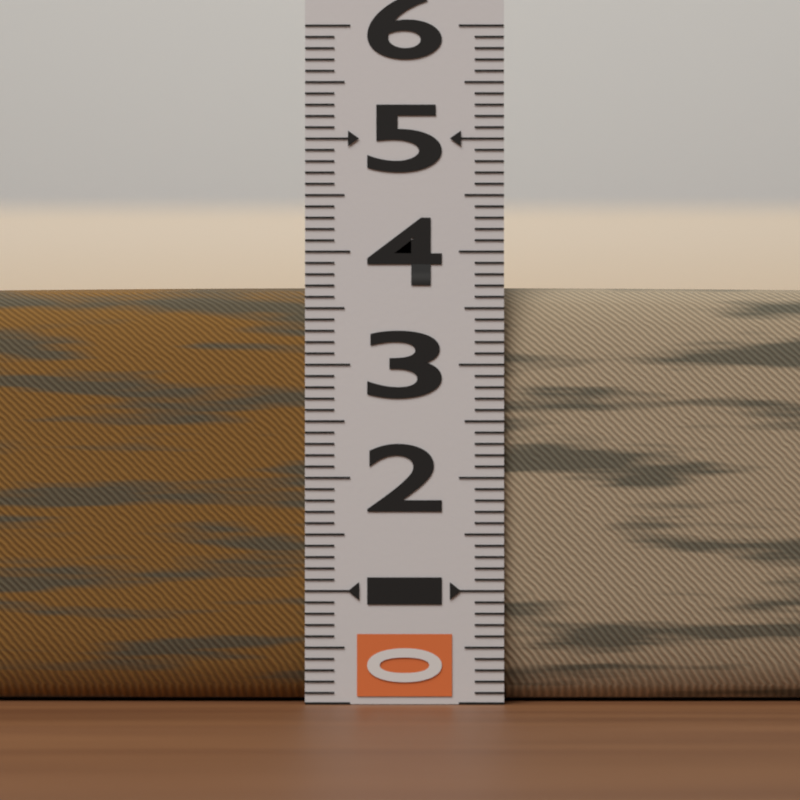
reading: 3.7 (no unit)
